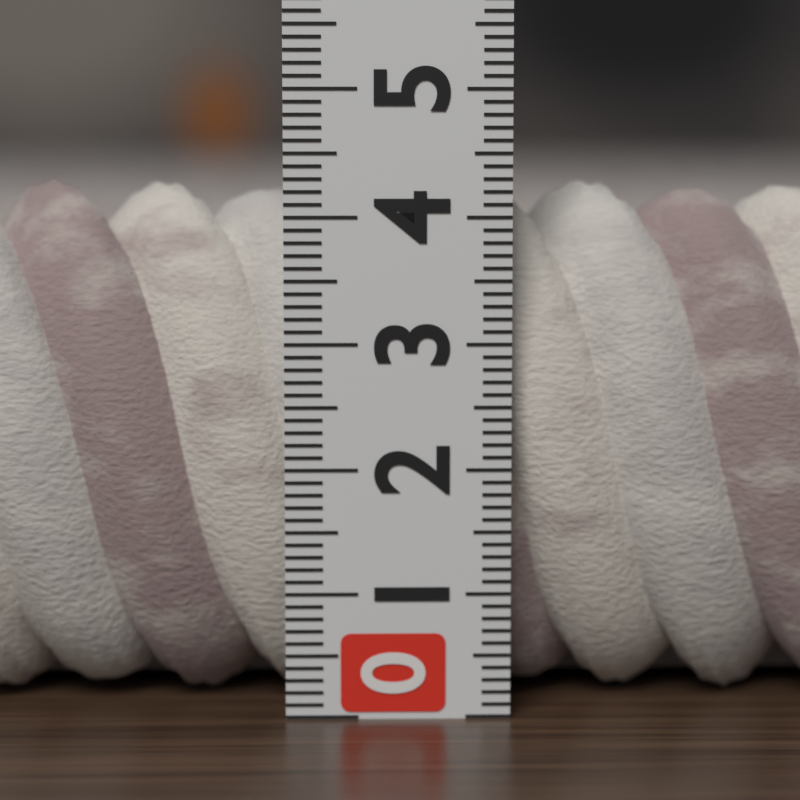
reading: 4.3 (no unit)
